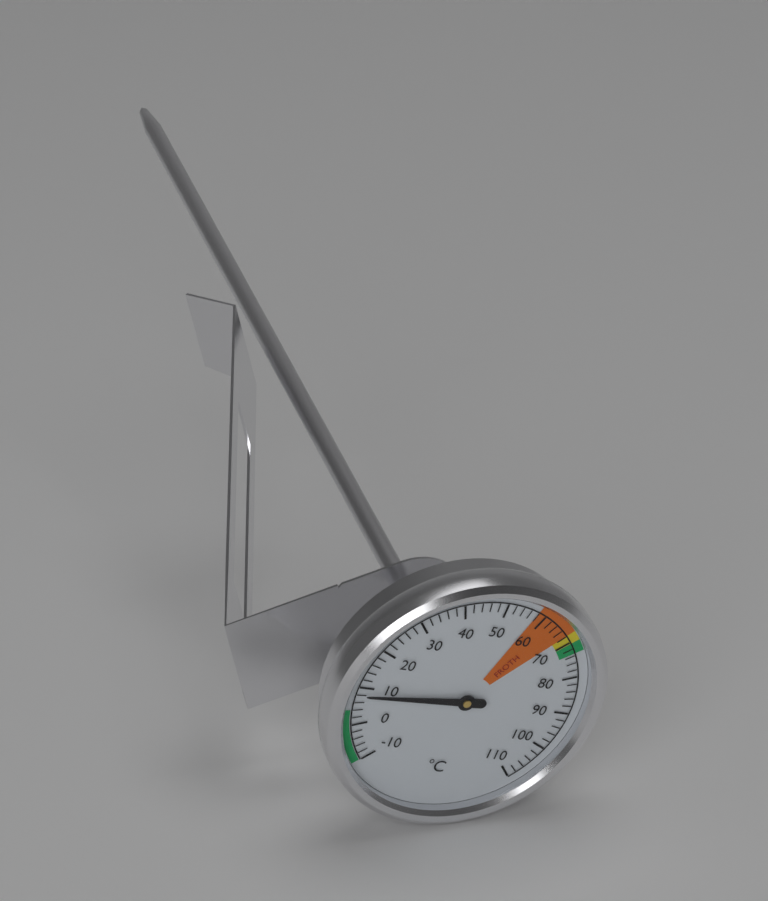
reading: 8 °C
